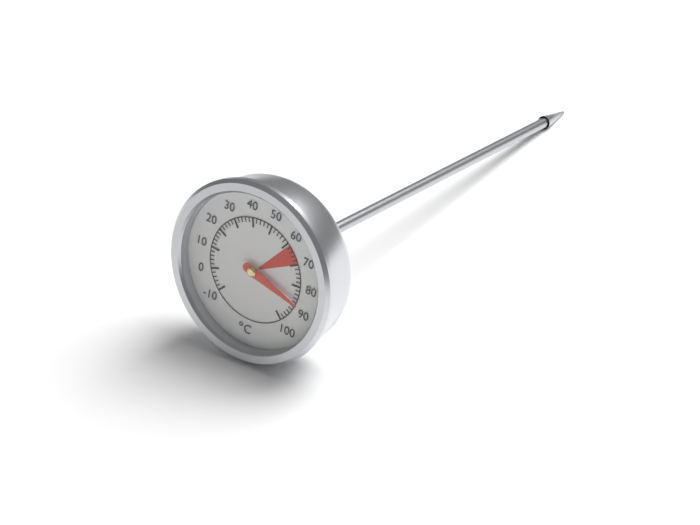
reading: 88 °C
